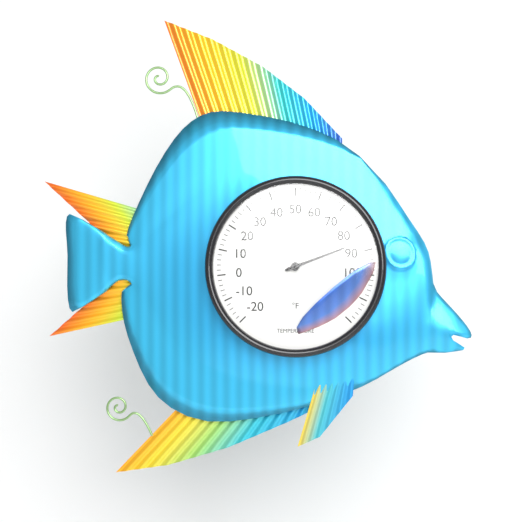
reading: 86 °F
